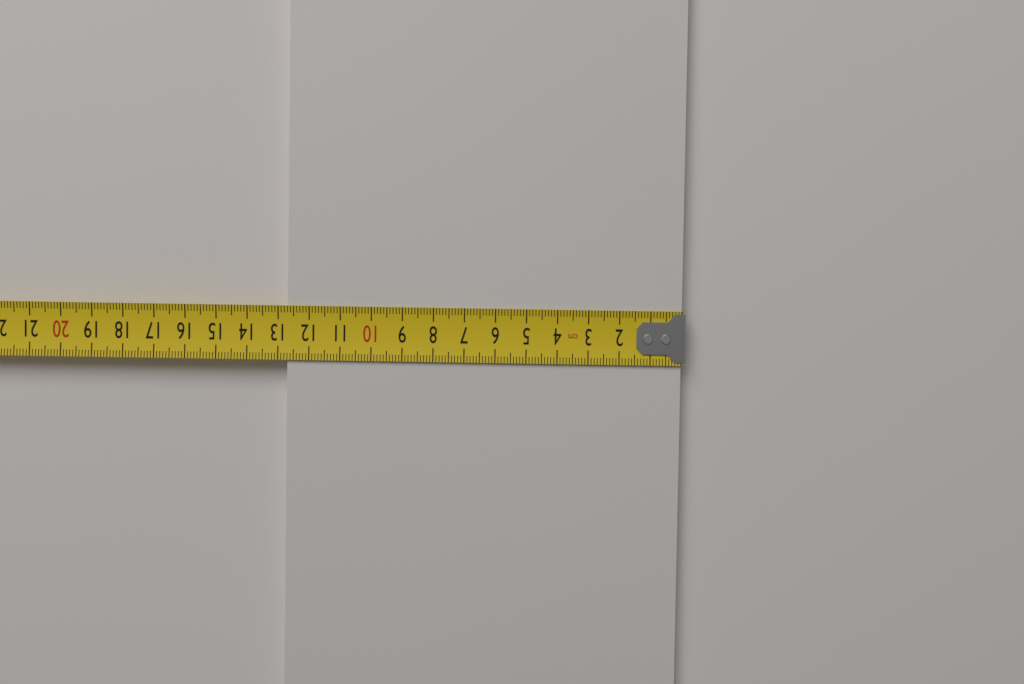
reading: 12.7 cm
